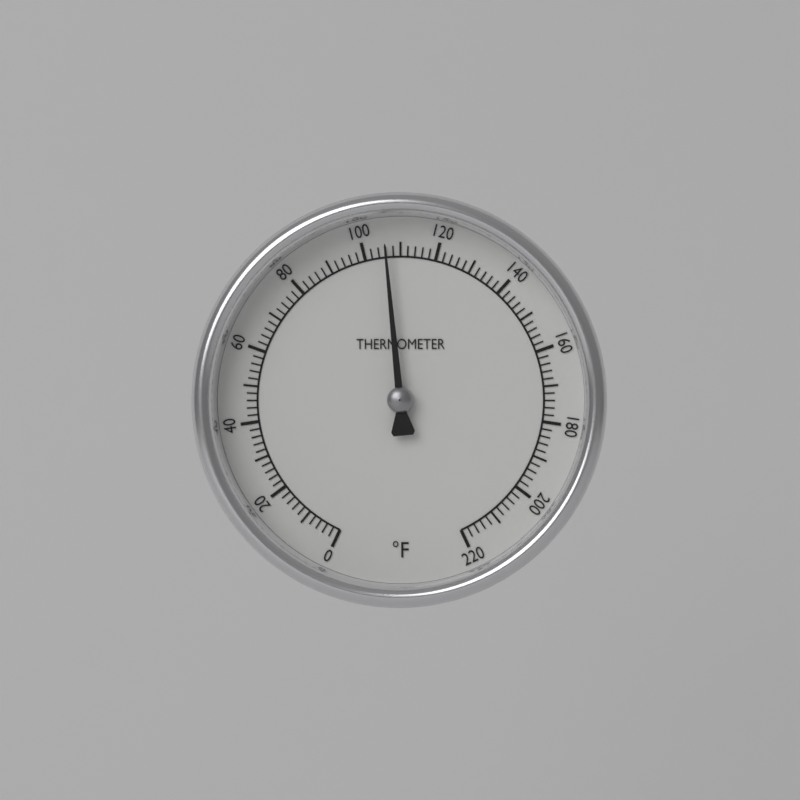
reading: 106 °F
